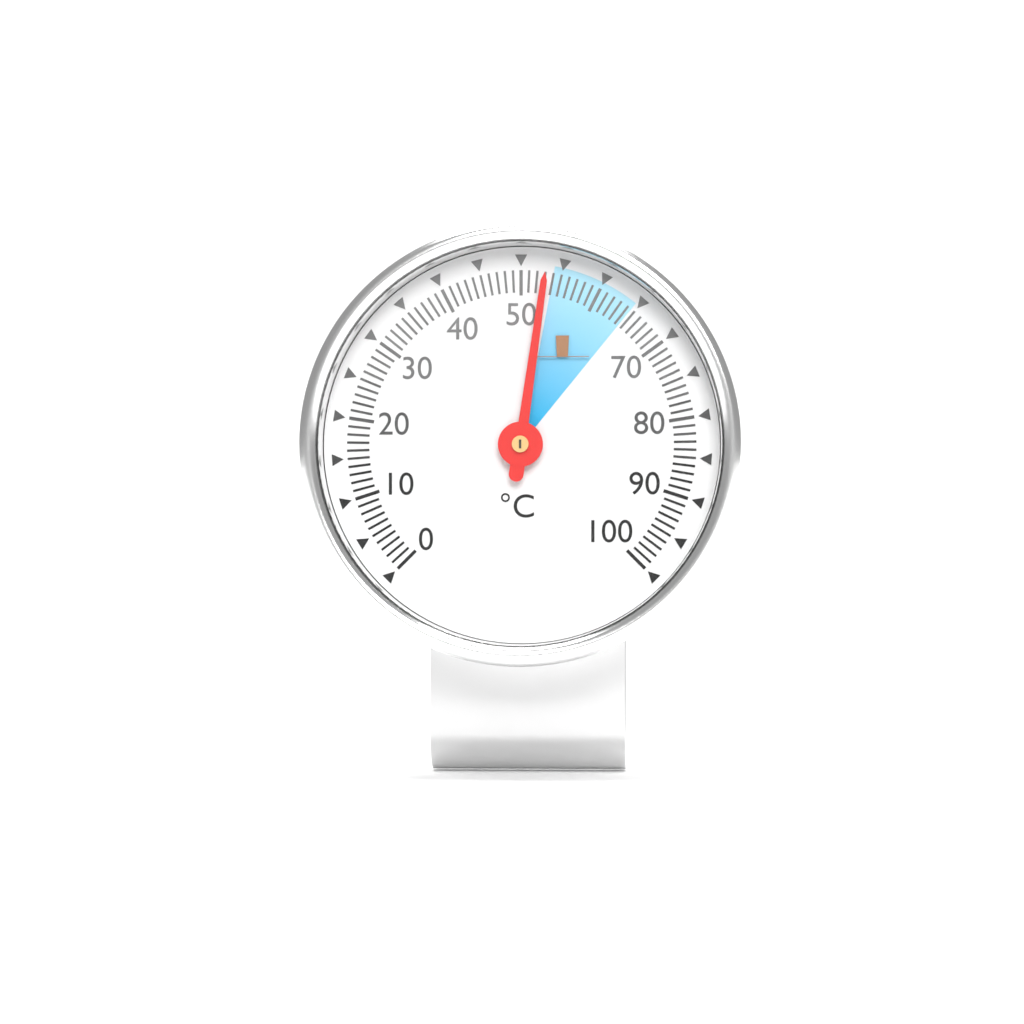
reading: 53 °C
